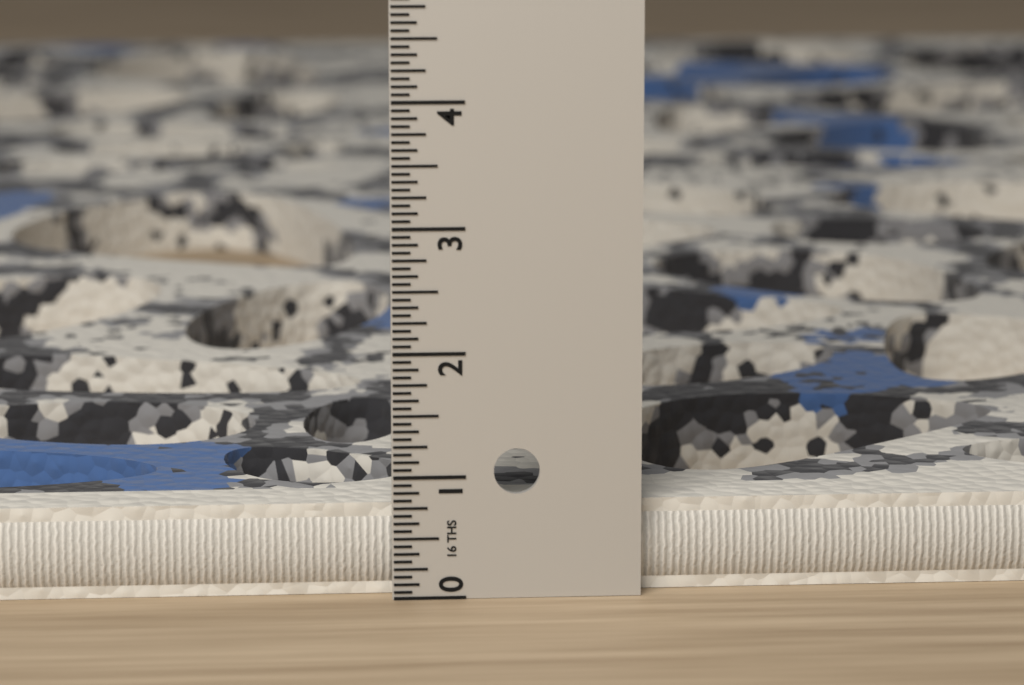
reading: 0.7500 in
